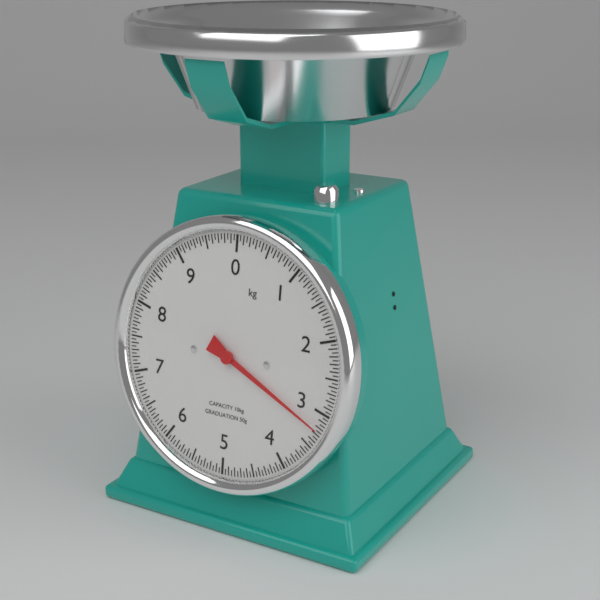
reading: 3.25 kg
